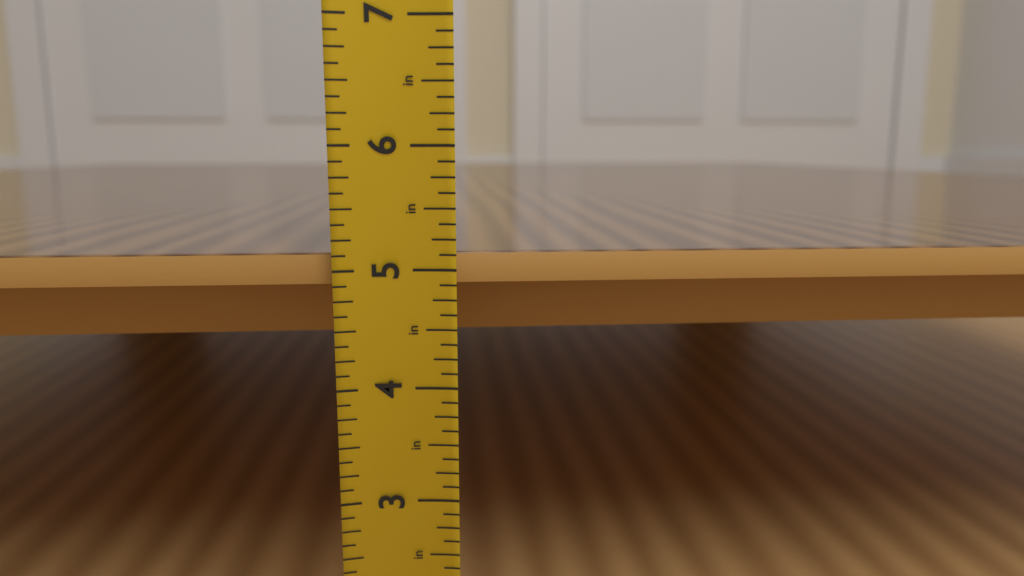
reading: 5.125 in
